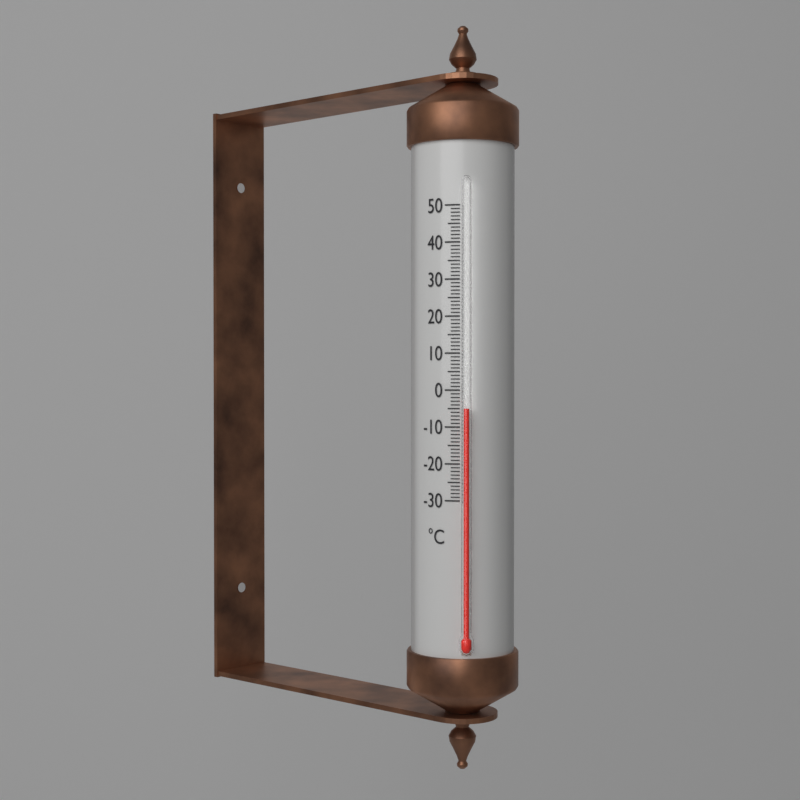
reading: -5 °C
